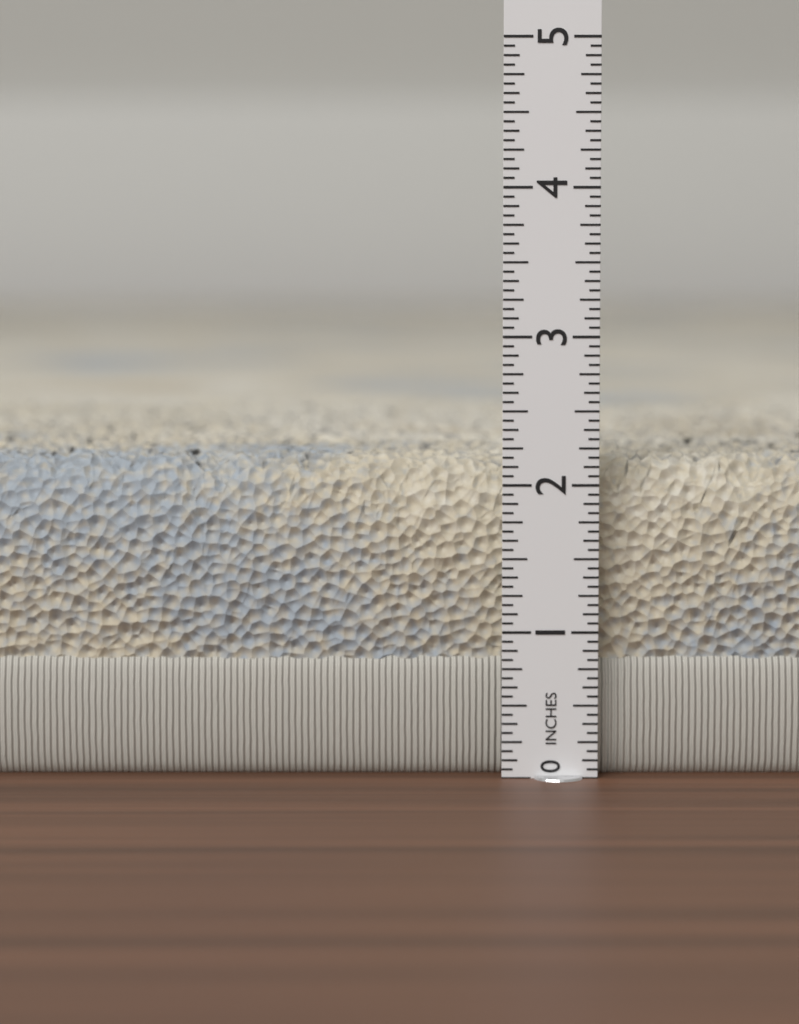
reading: 2.1875 in
